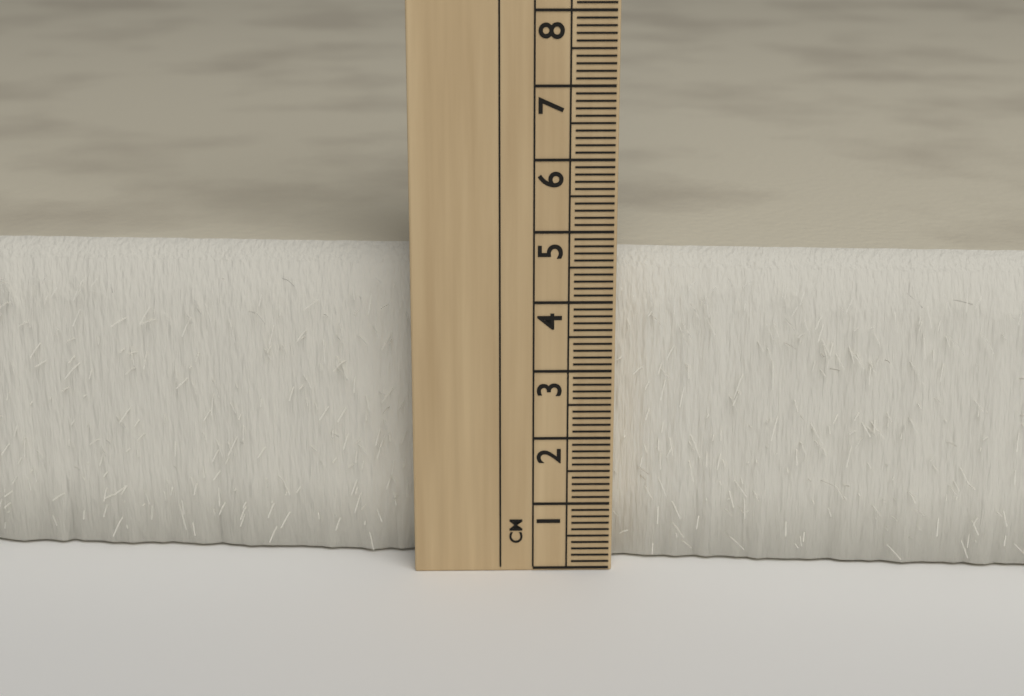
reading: 4.6 cm
